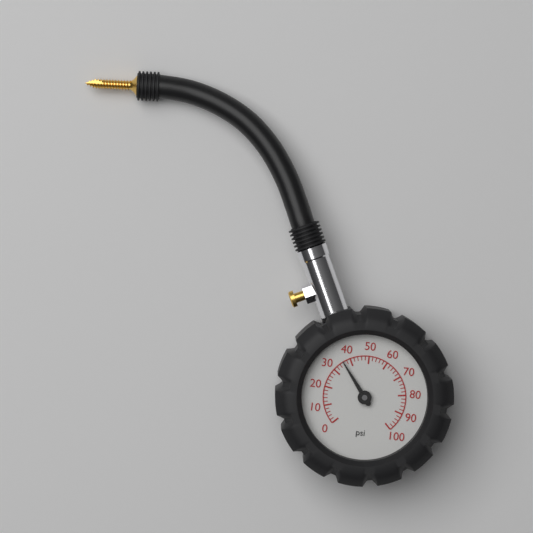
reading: 36 psi
